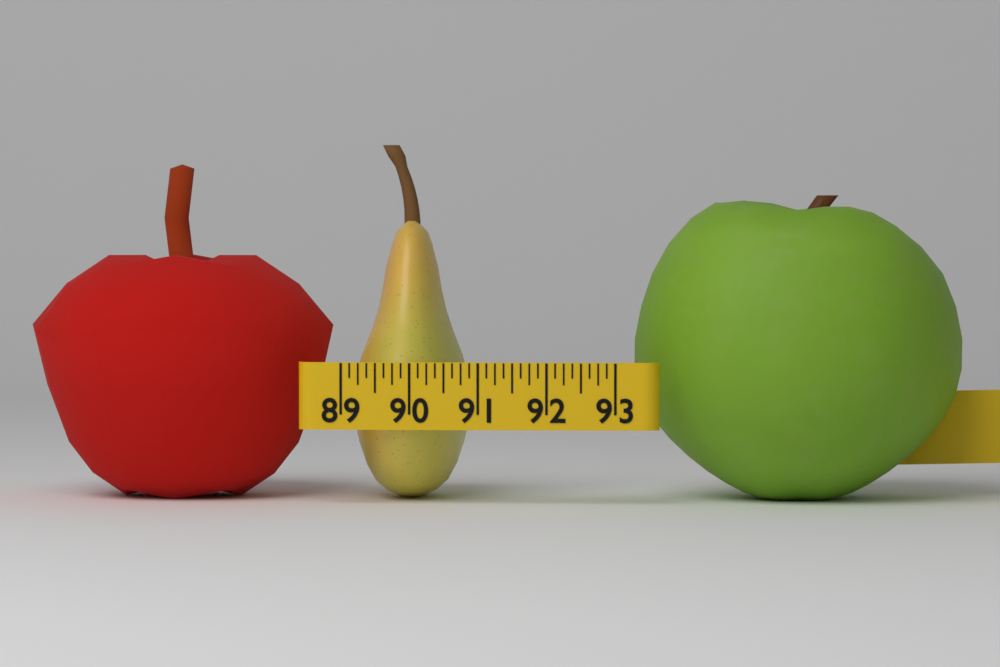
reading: 90.750 (no unit)
